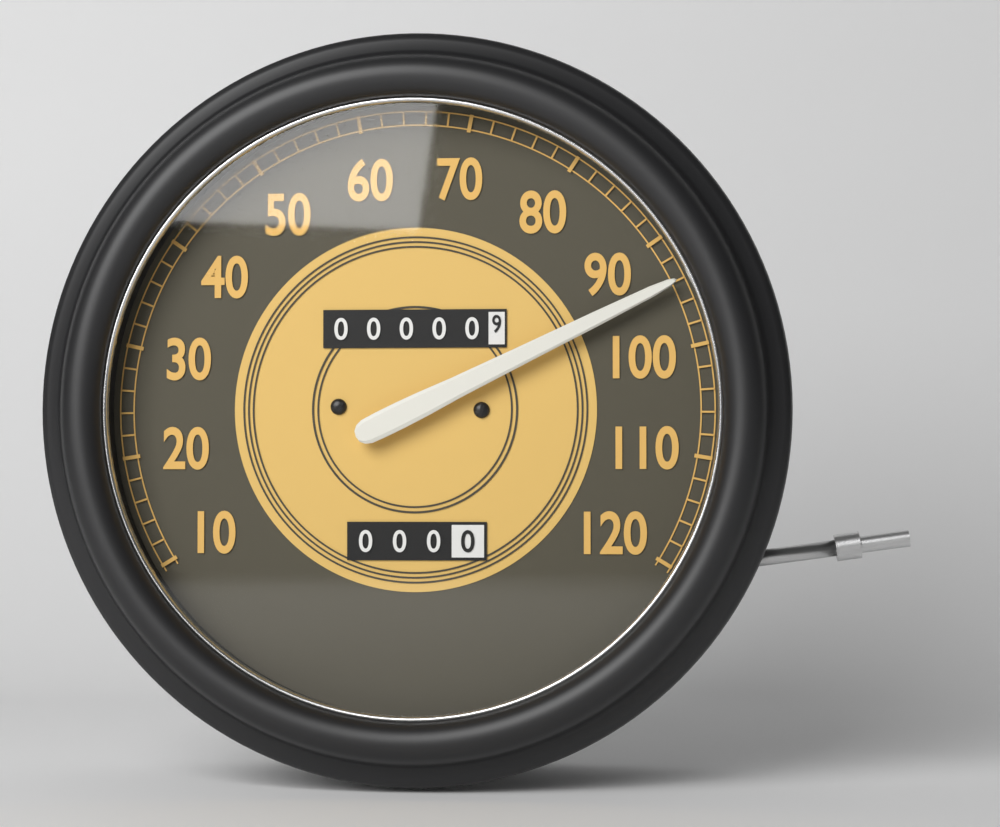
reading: 94 (no unit)
